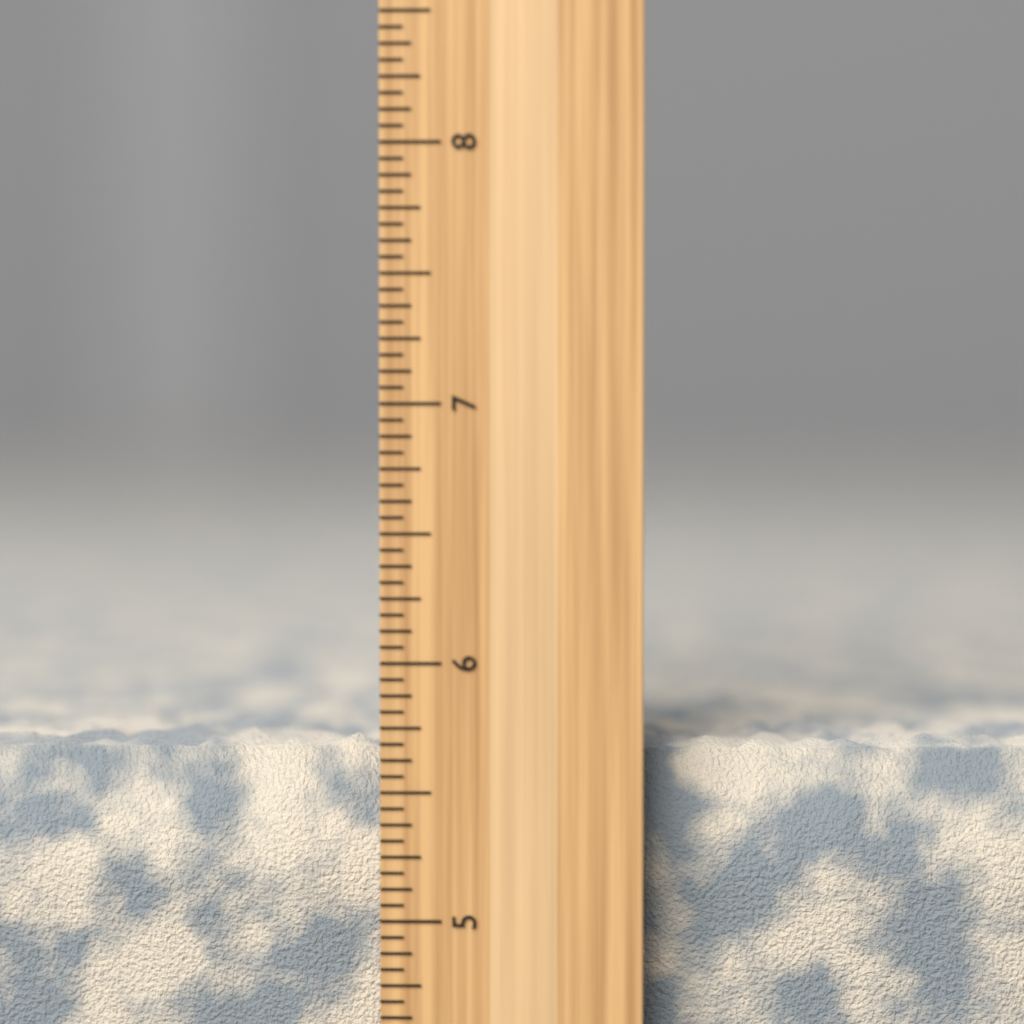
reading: 5.6875 inch
